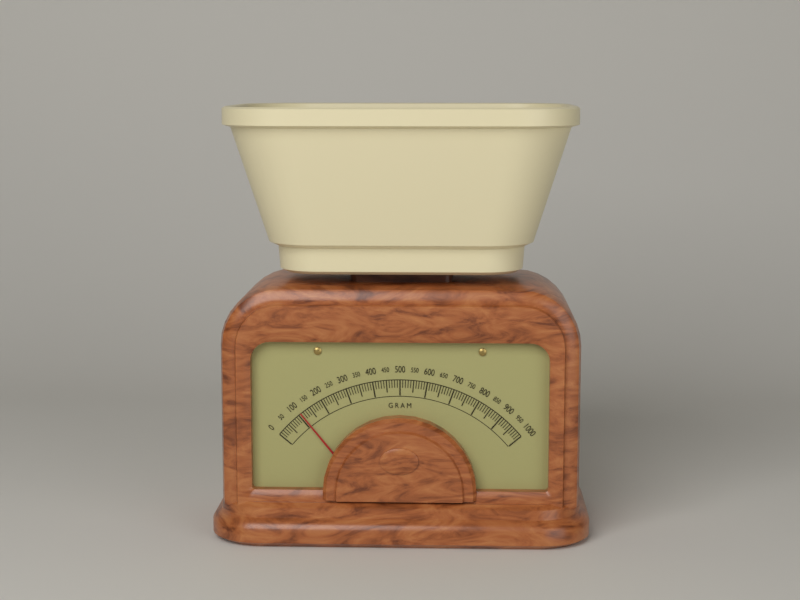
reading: 110 g
